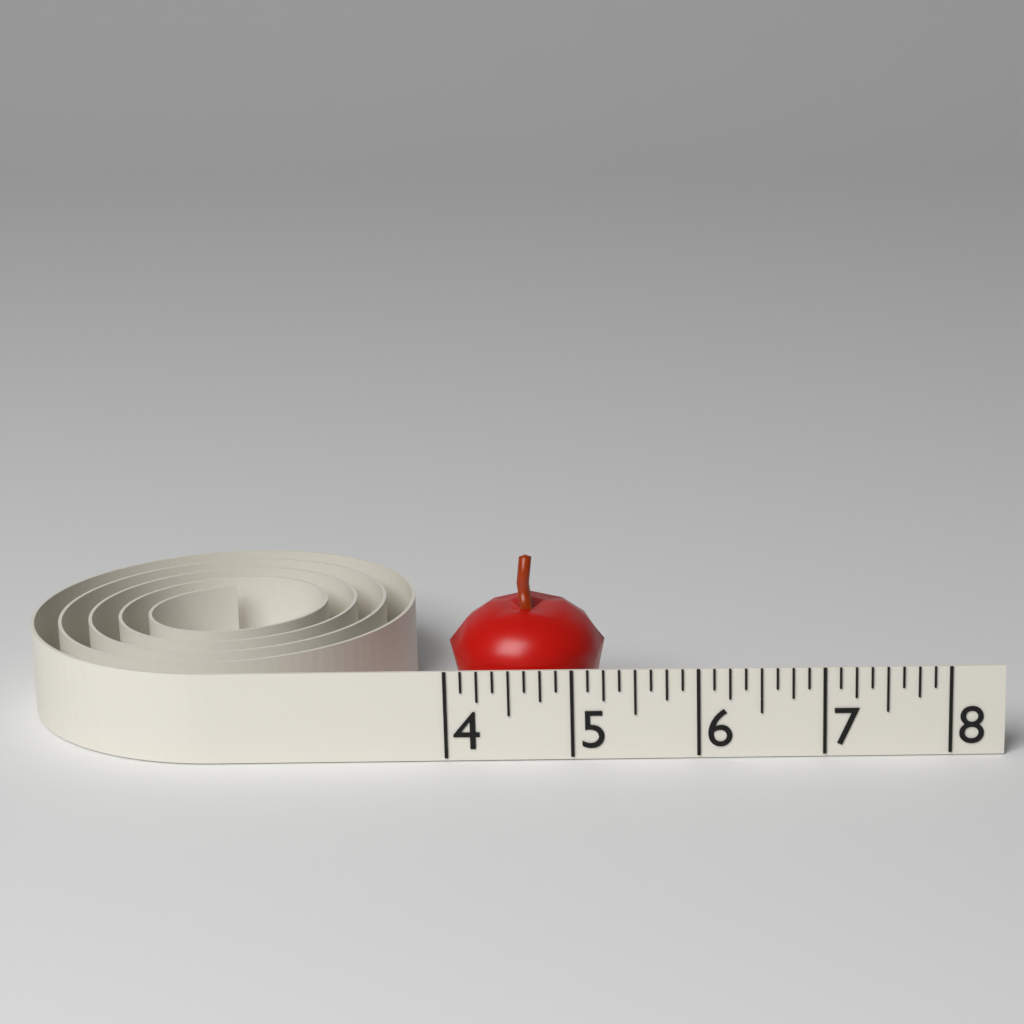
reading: 5.250 (no unit)
